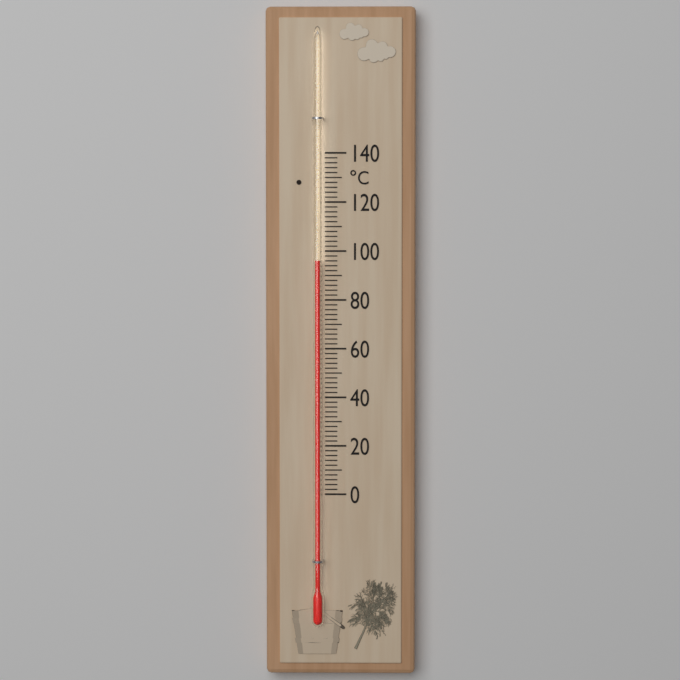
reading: 96 °C
